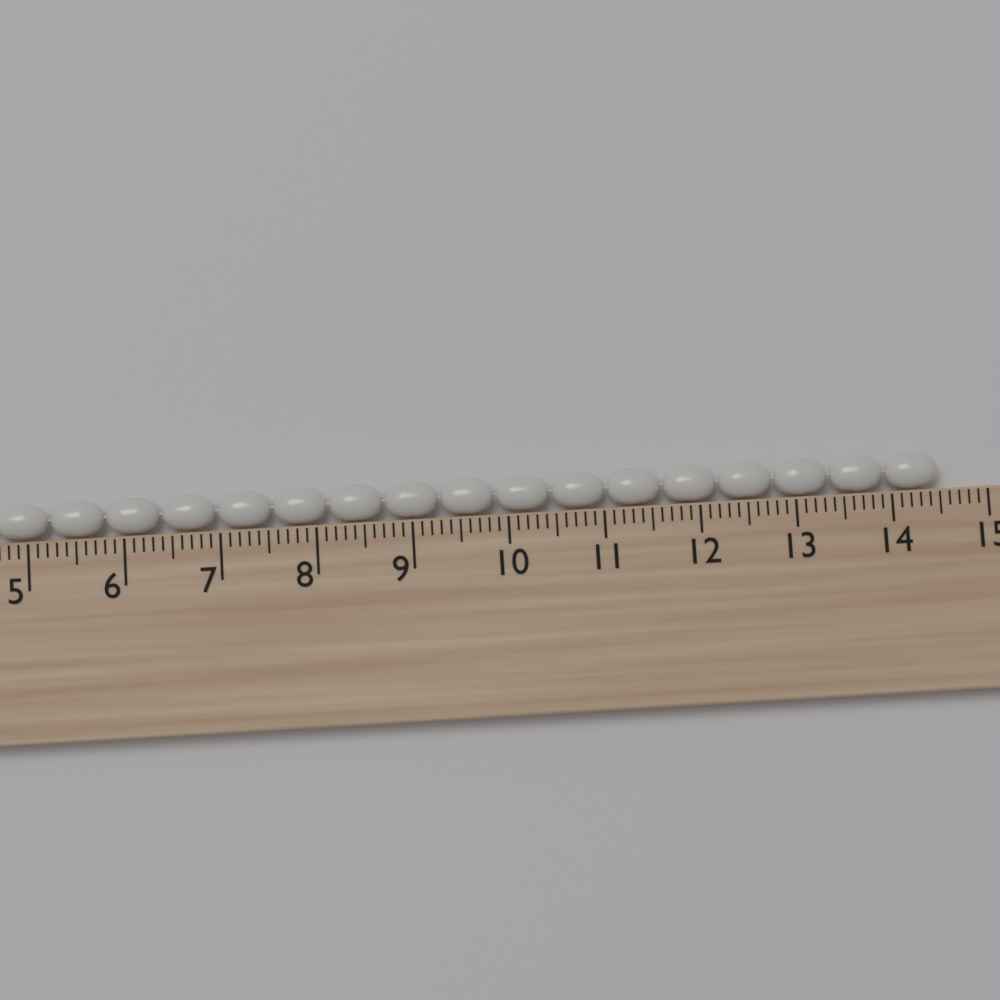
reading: 14.5 cm
